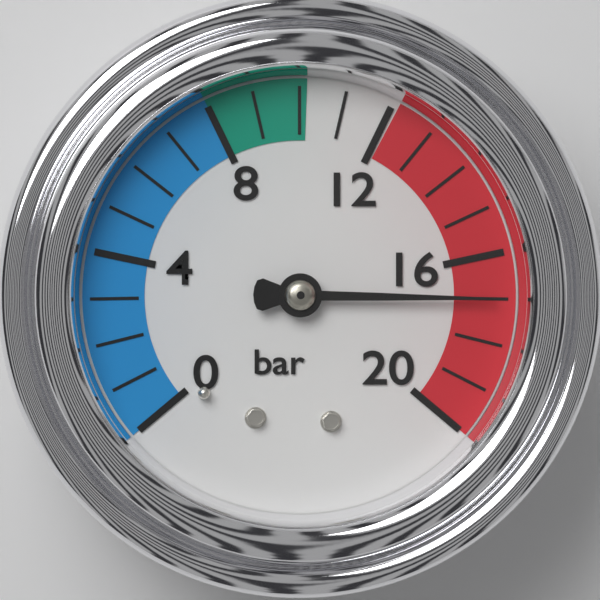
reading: 17 bar
